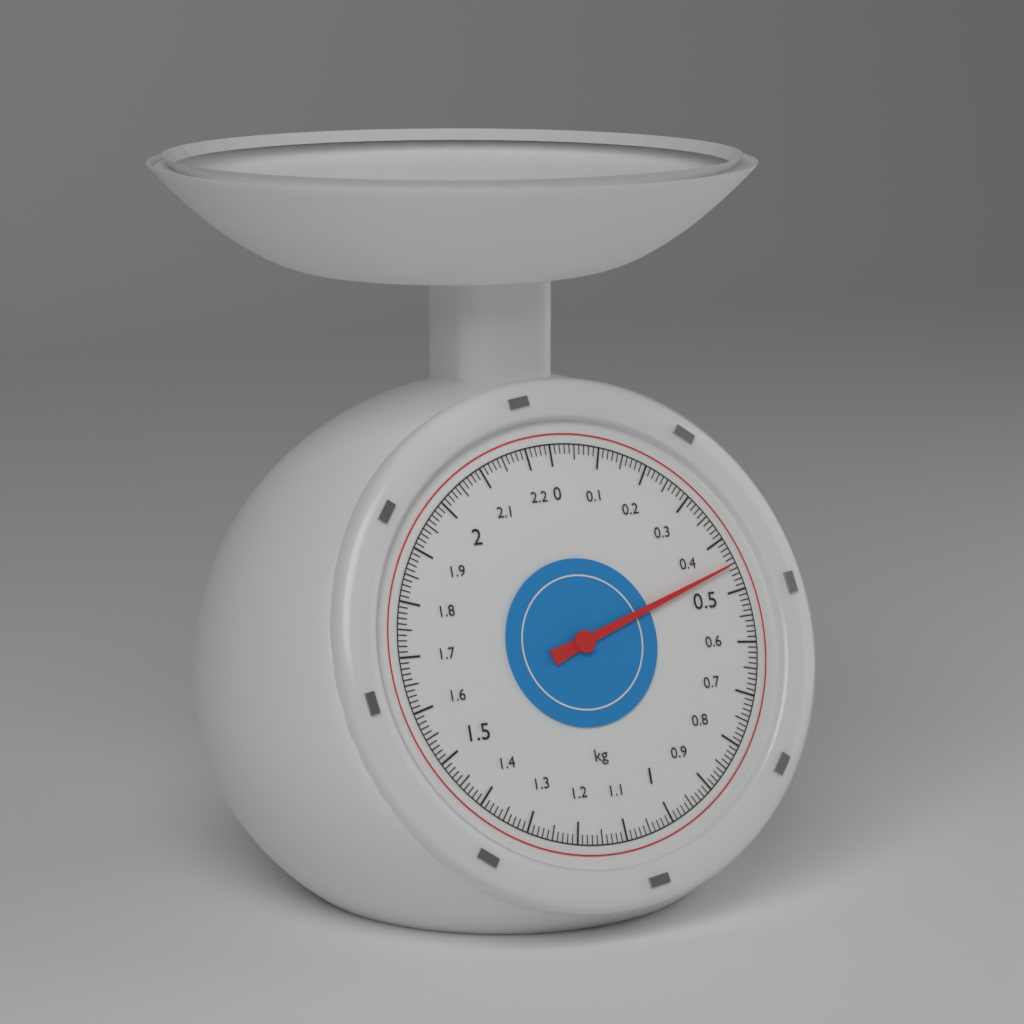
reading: 0.45 kg
